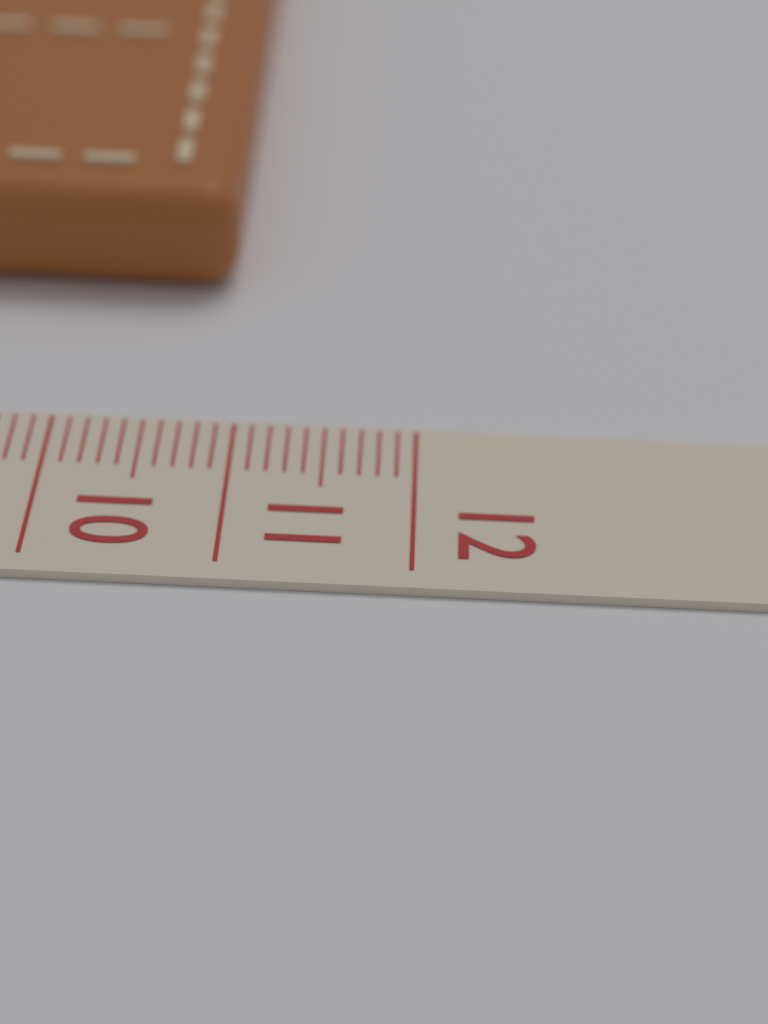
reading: 10.9 cm
